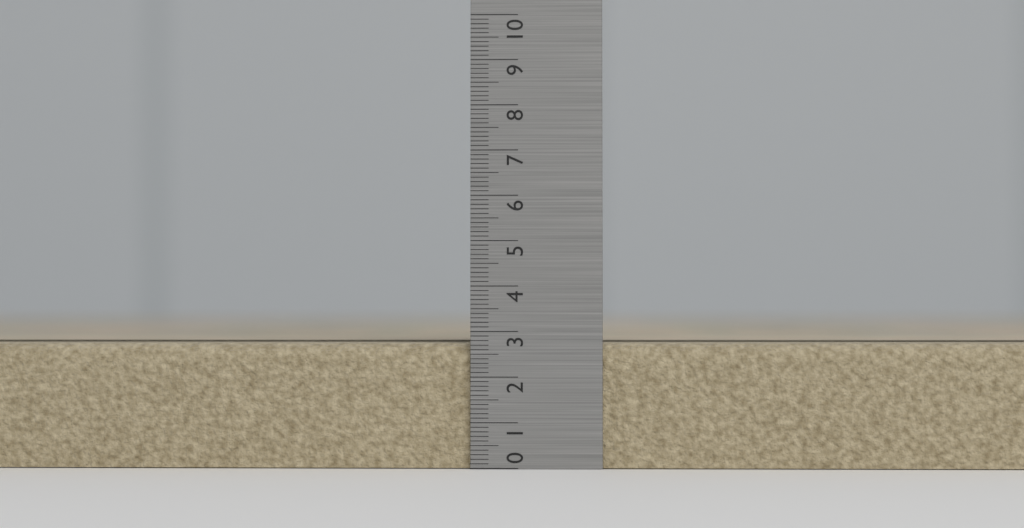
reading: 2.8 (no unit)
